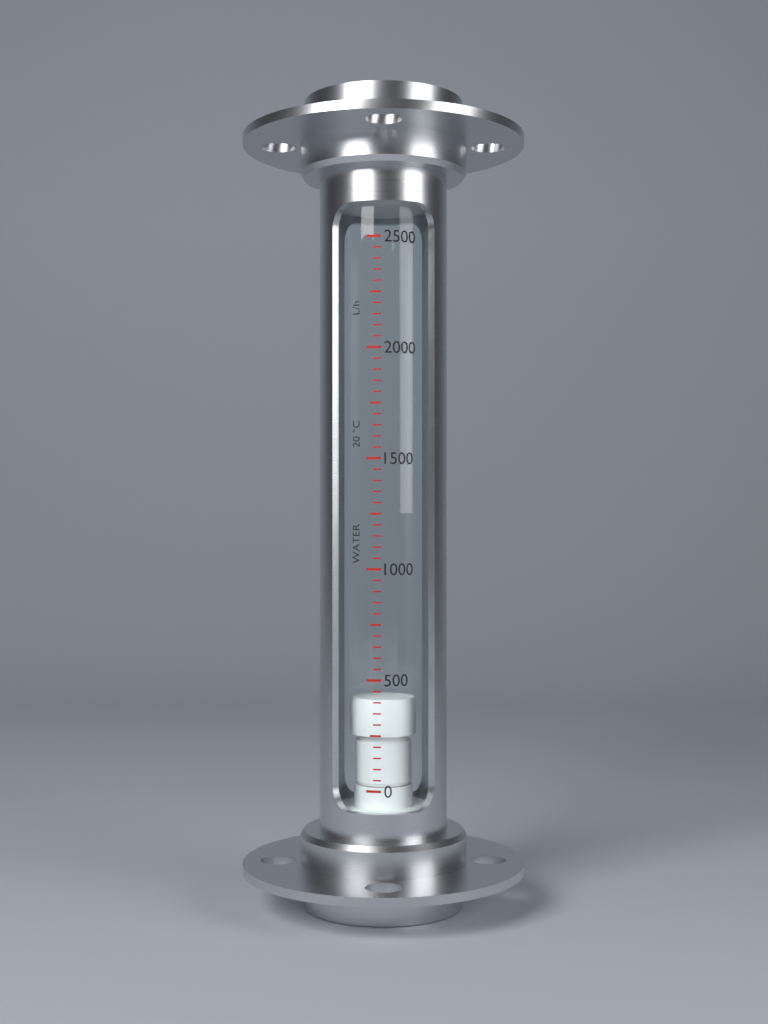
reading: 400 L/h
